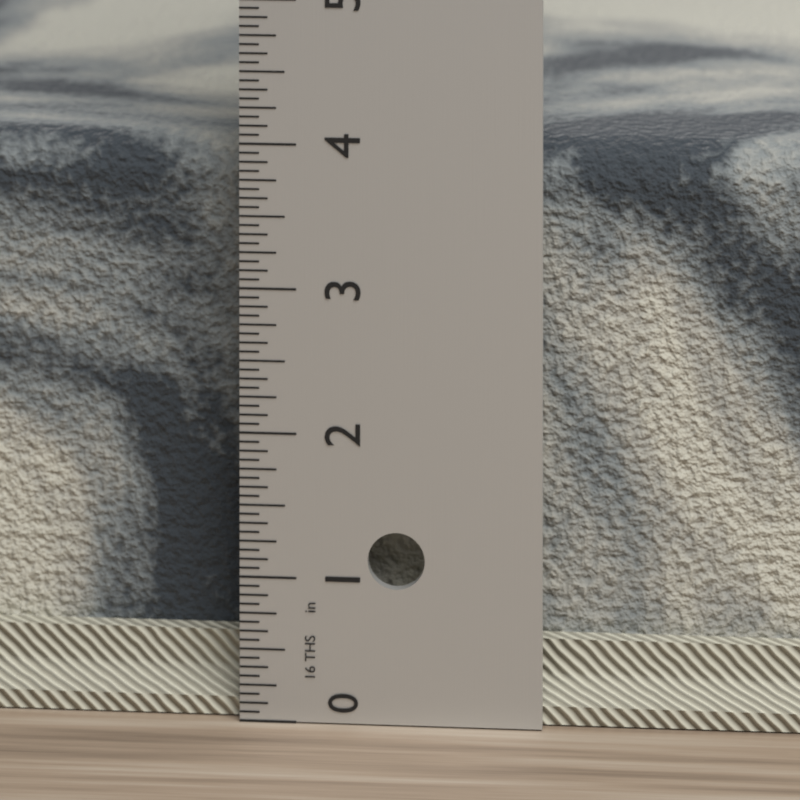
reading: 3.9375 in
